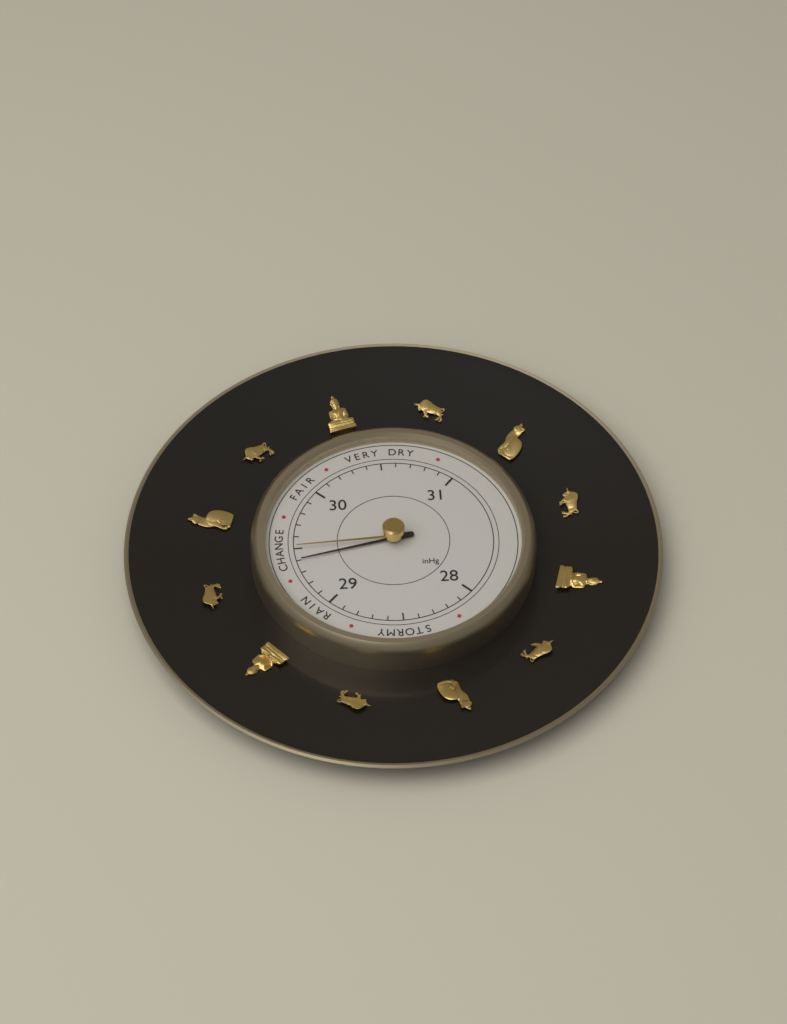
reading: 29.4 inHg
